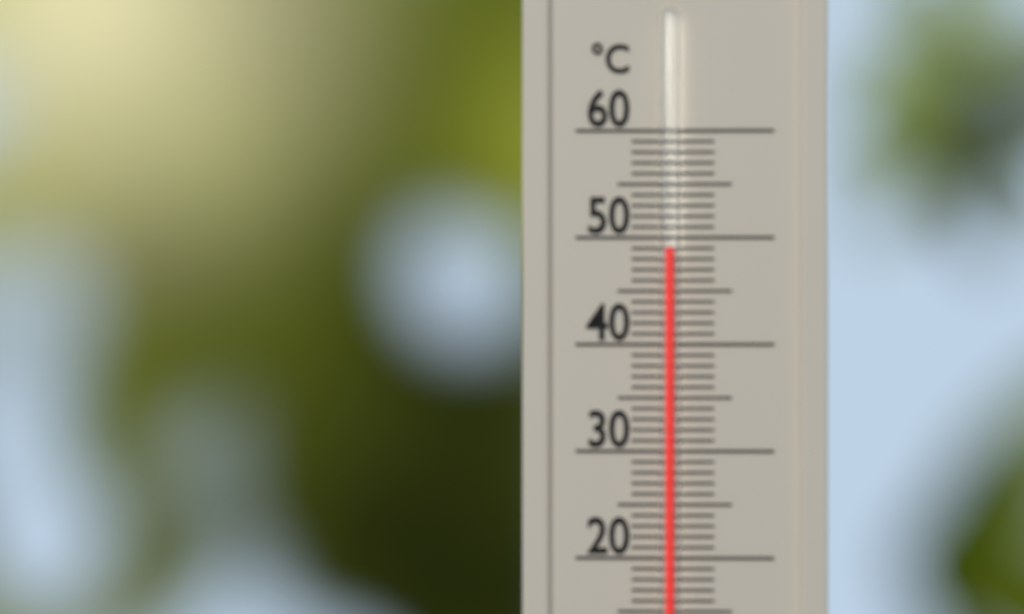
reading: 49 °C
